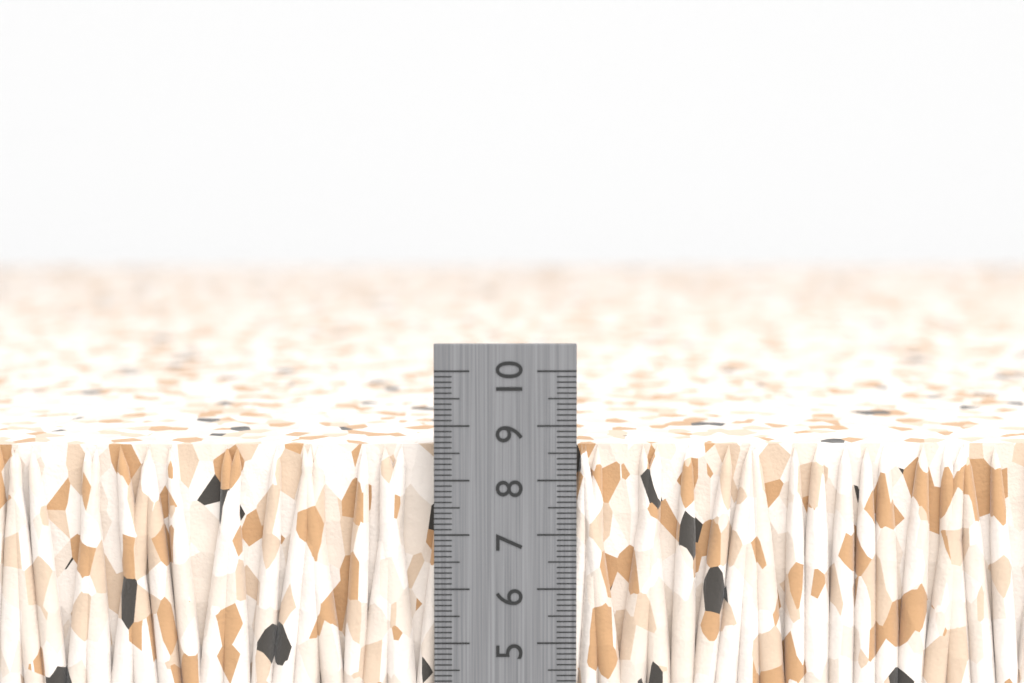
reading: 8.6 cm
